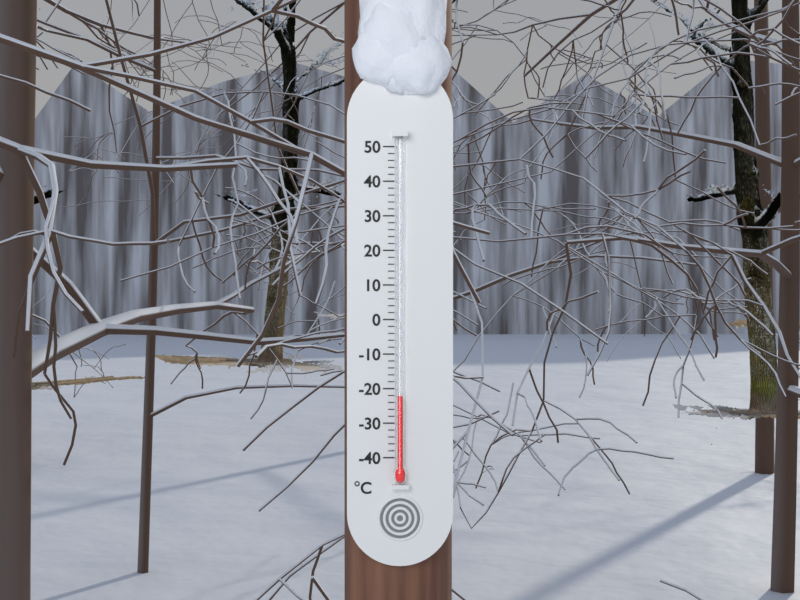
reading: -22 °C
